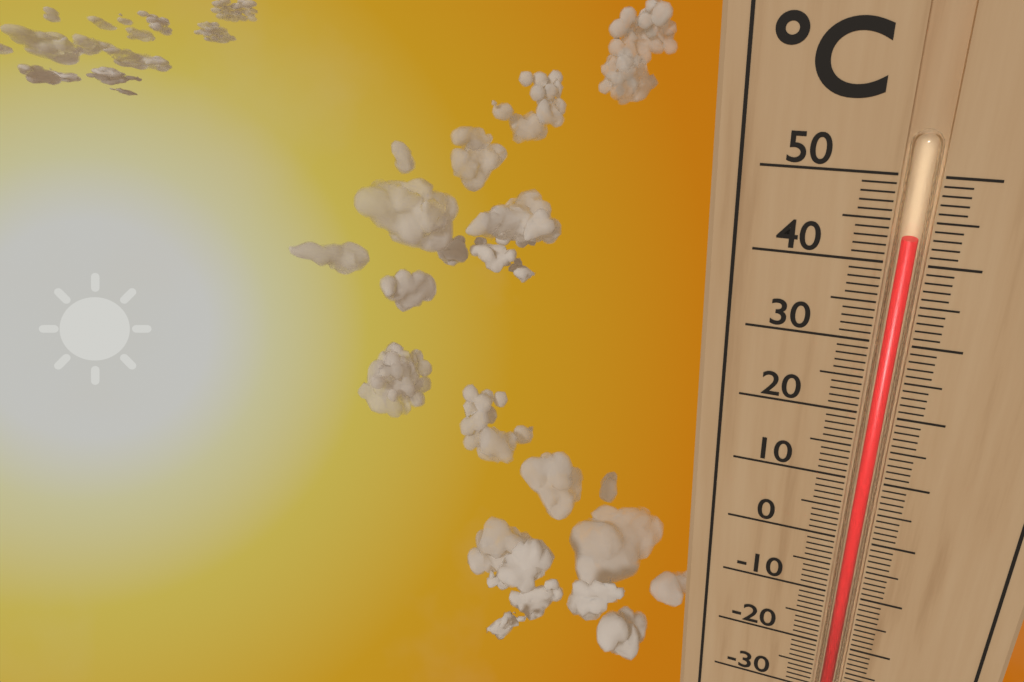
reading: 43 °C
